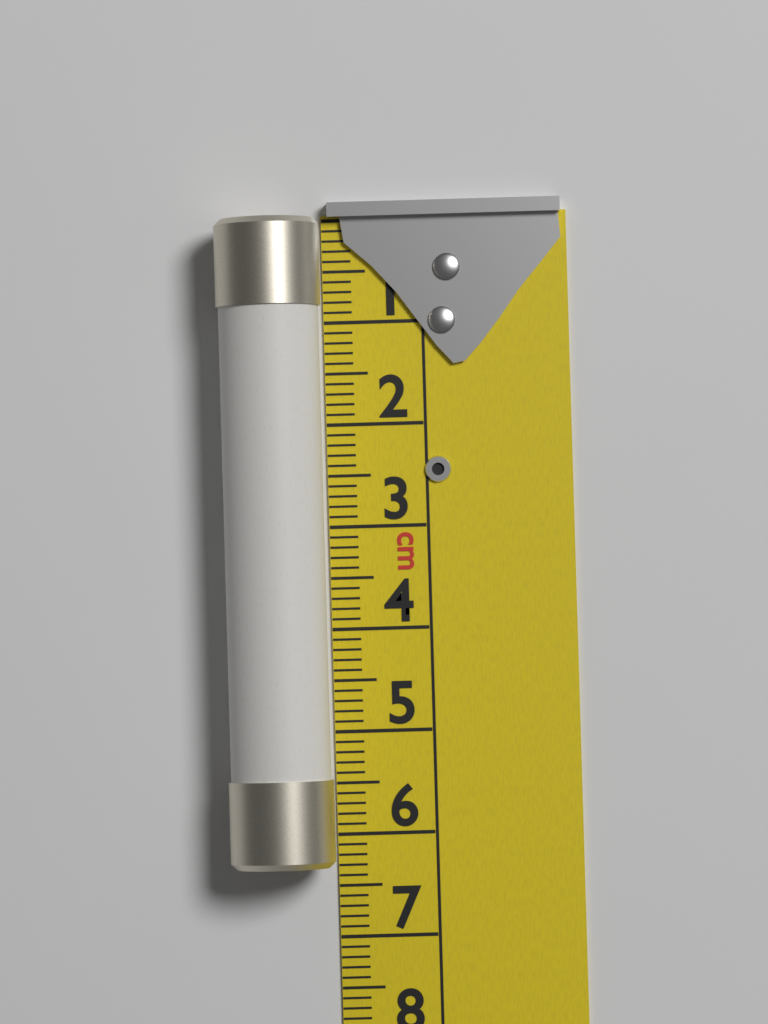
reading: 6.3 cm
